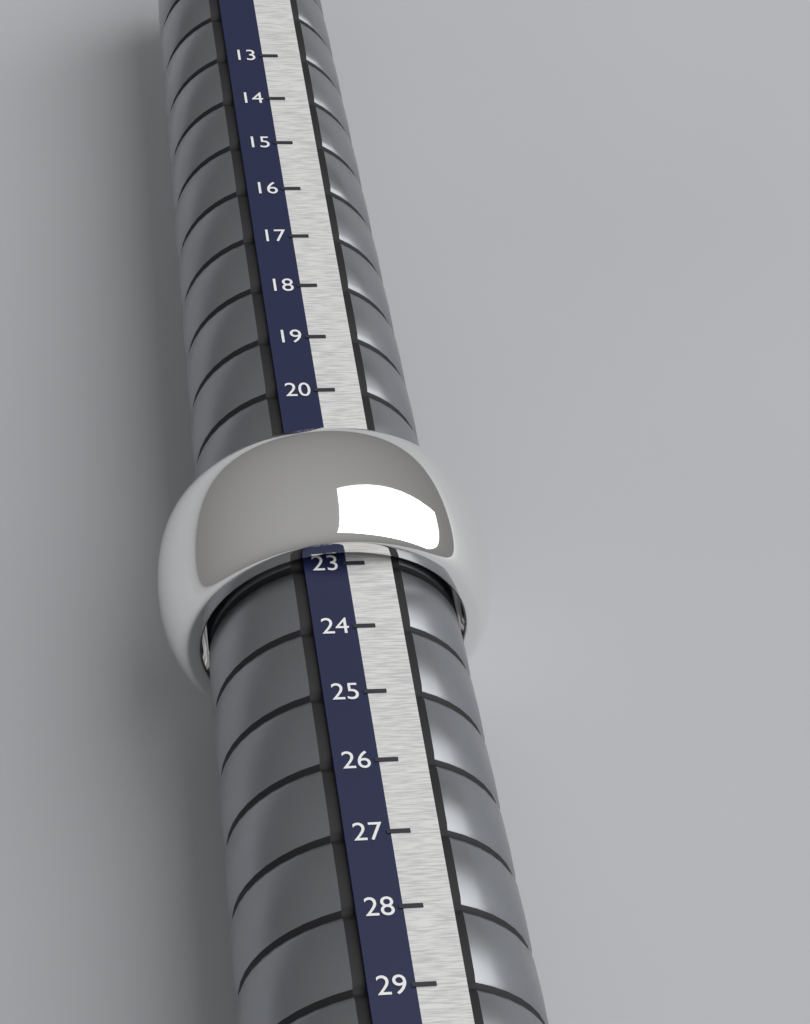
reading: 23 (no unit)
